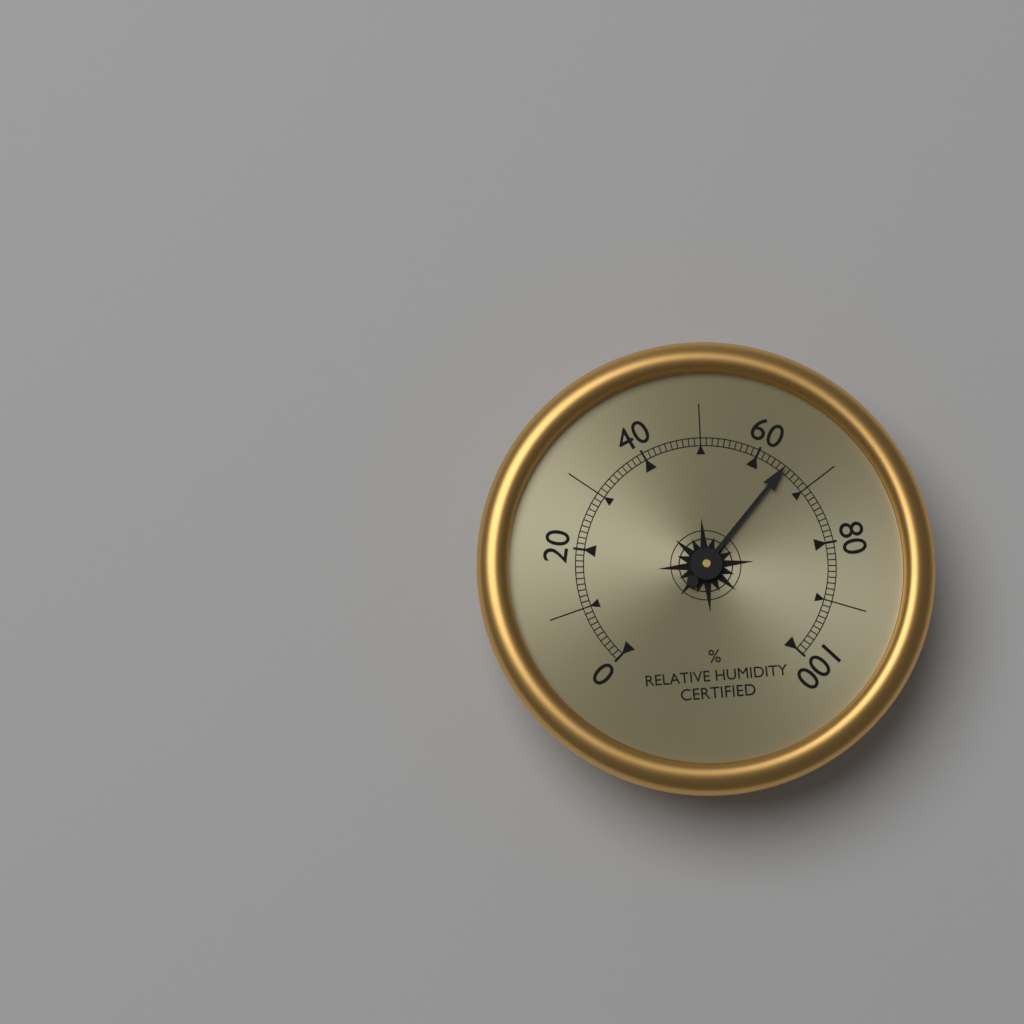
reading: 65 %
